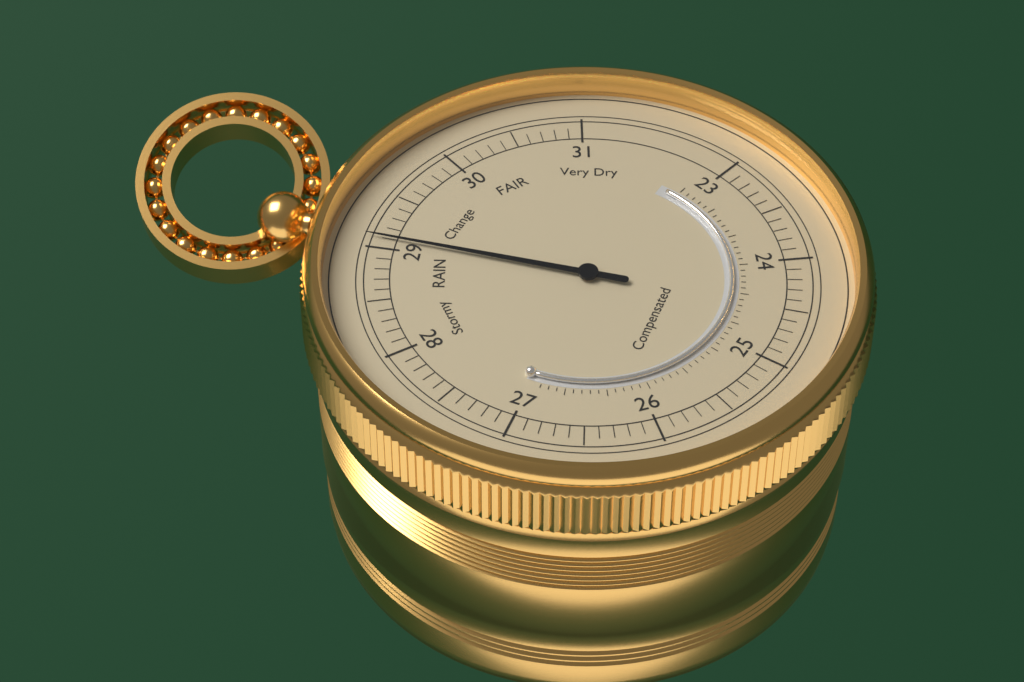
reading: 29.1 (no unit)
